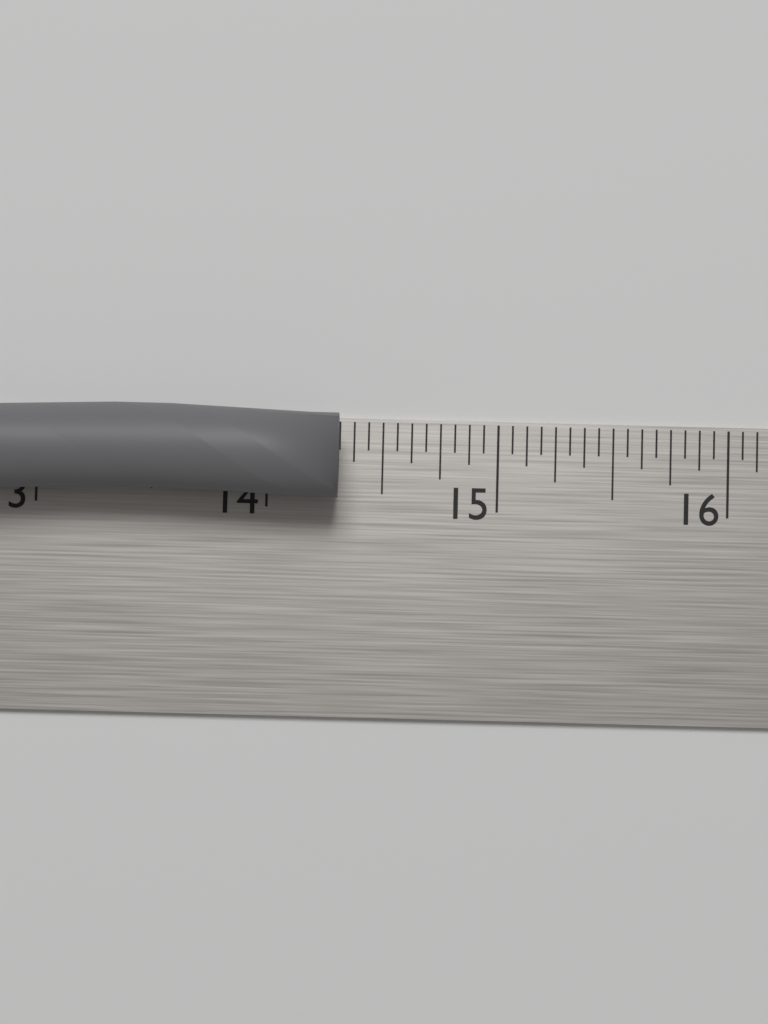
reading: 14.3125 in
